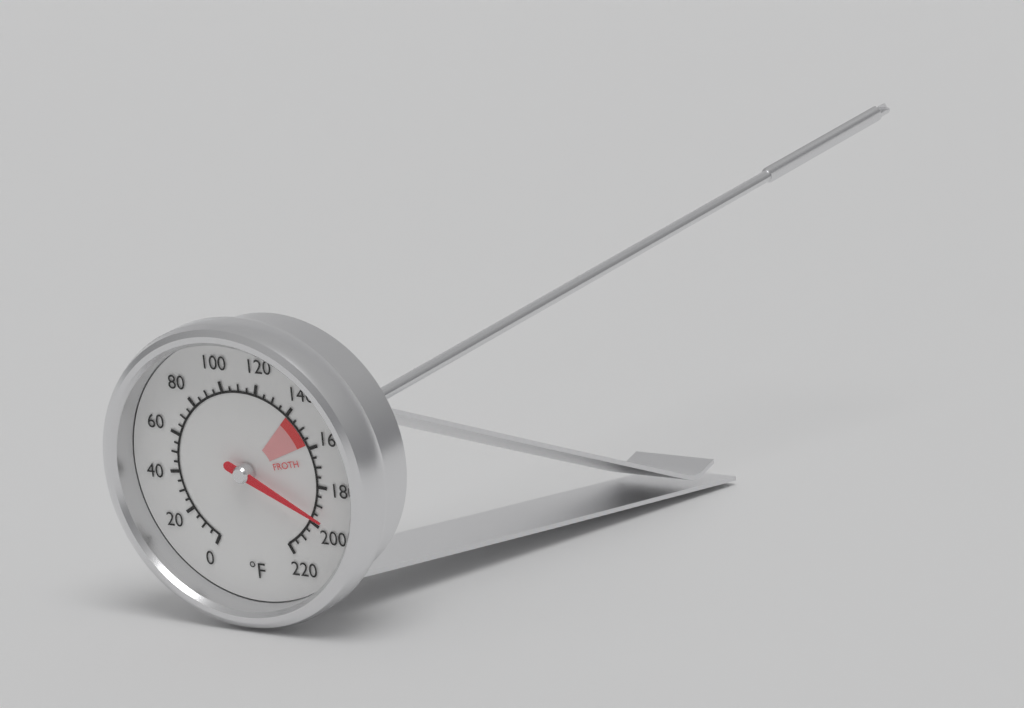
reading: 195 °F
